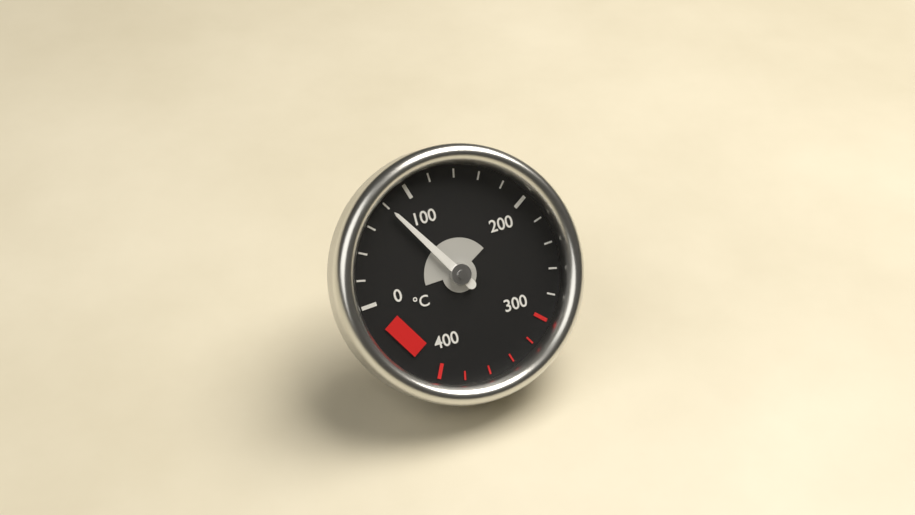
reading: 80 °C
